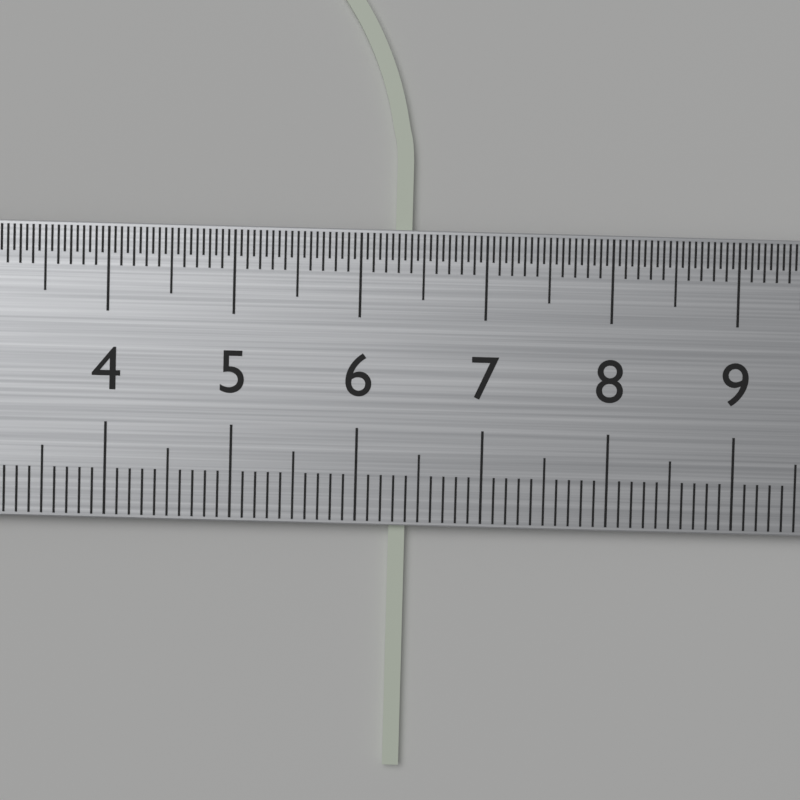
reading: 6.4 cm
